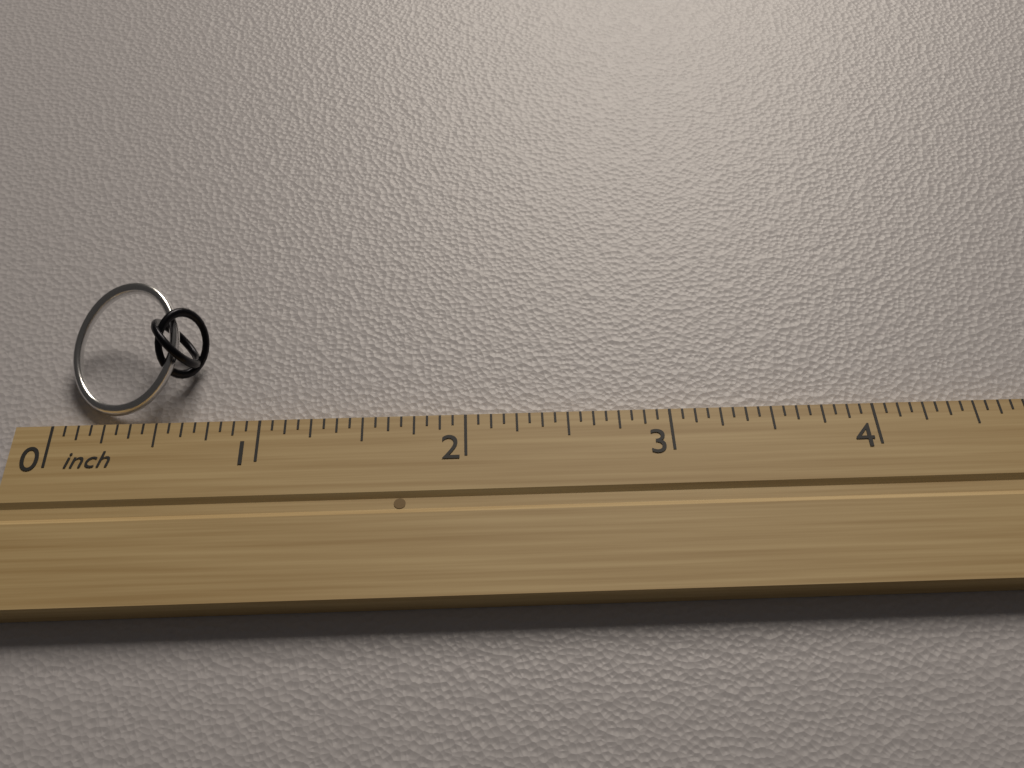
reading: 0.6875 inch
